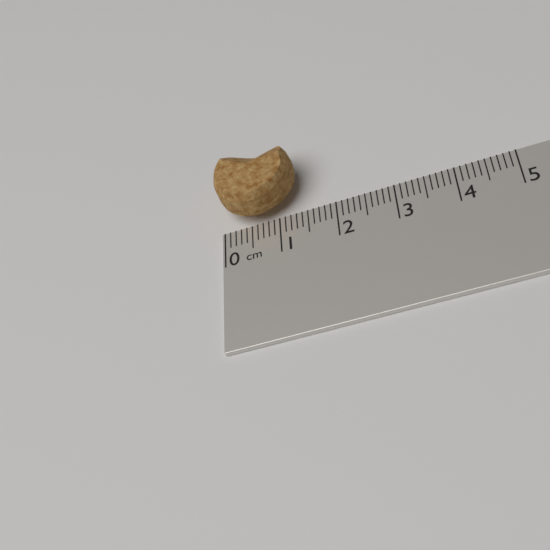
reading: 1.4 cm
